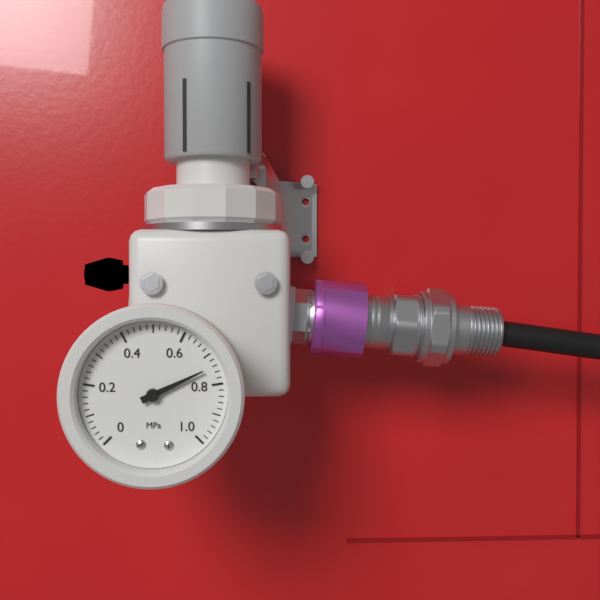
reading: 0.74 MPa
